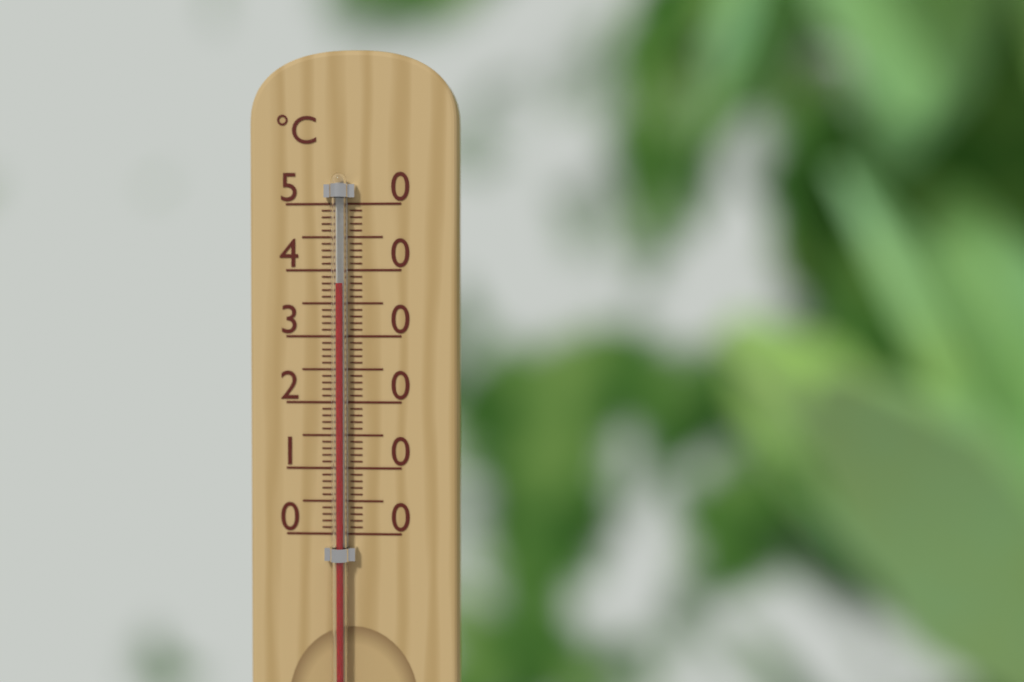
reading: 38 °C
